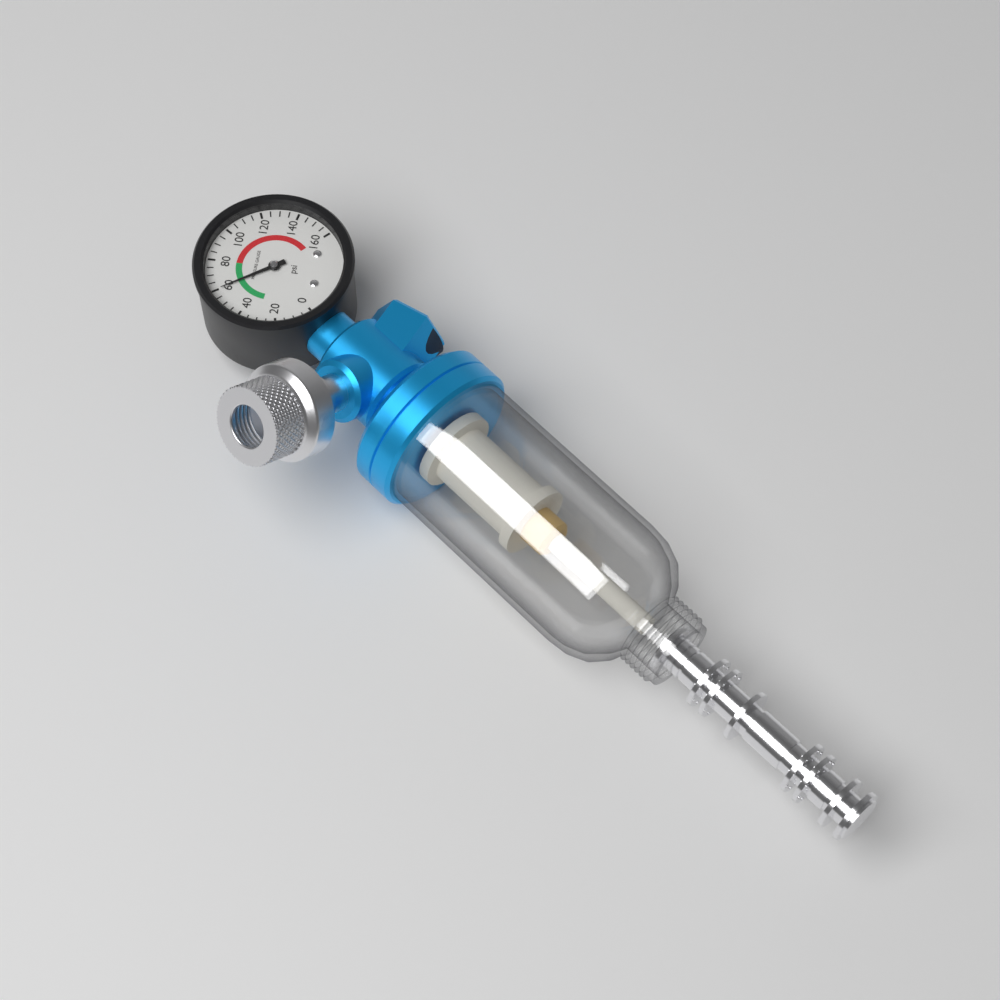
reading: 60 psi
